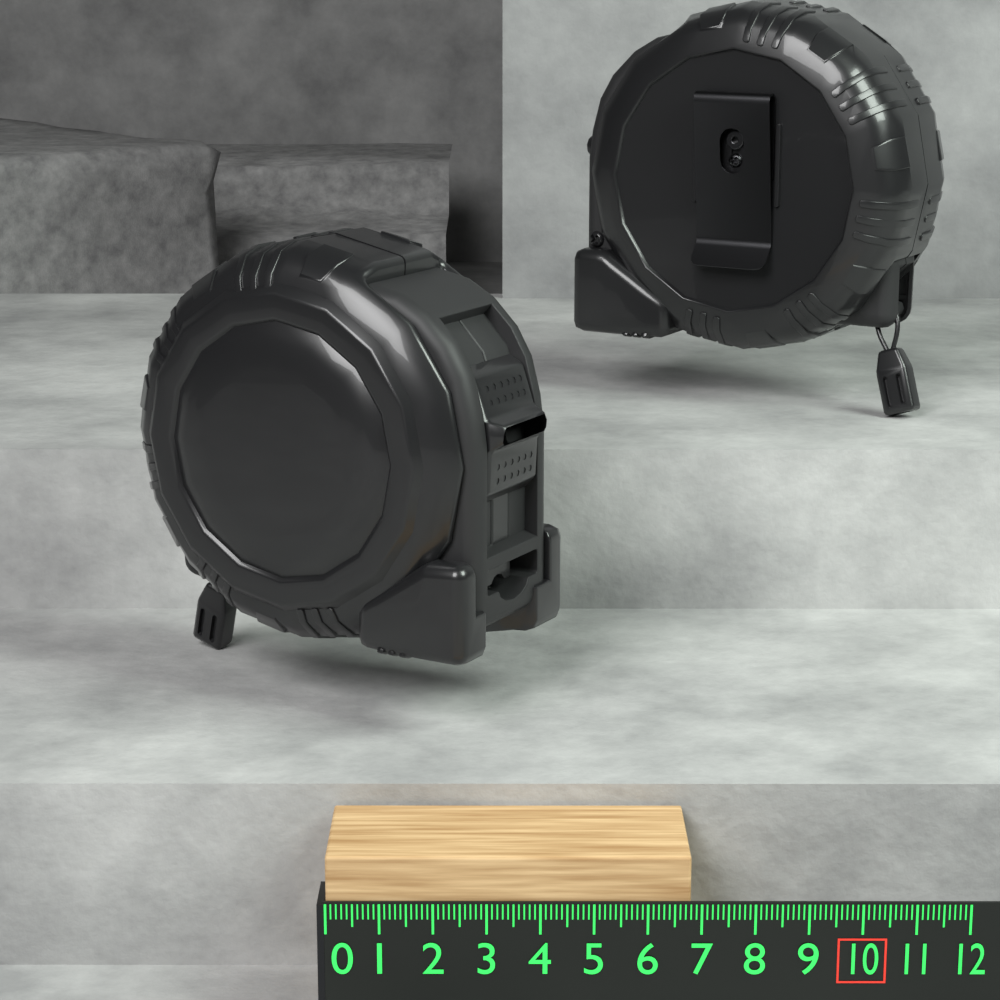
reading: 6.8 (no unit)
